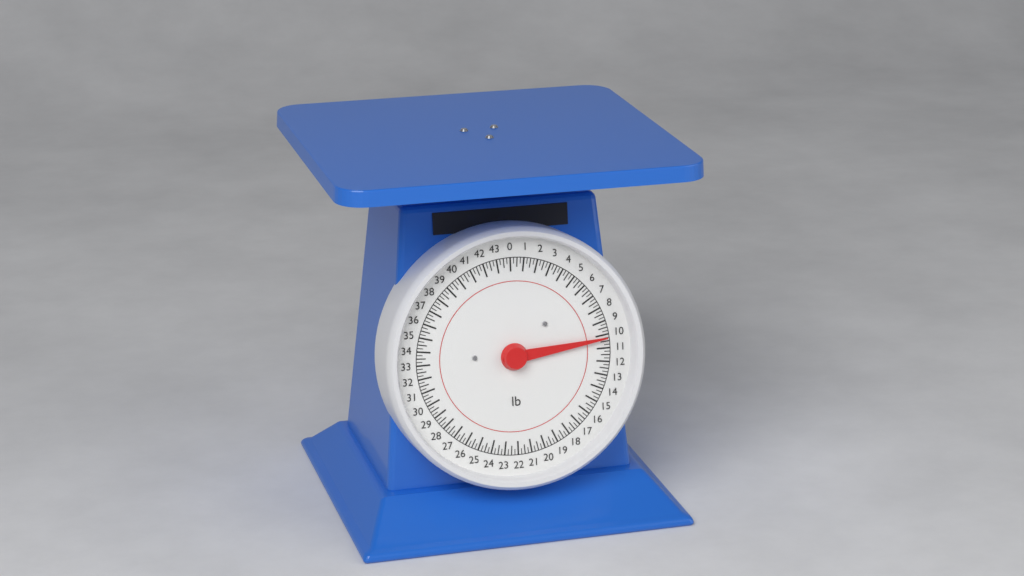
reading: 10.25 lb
